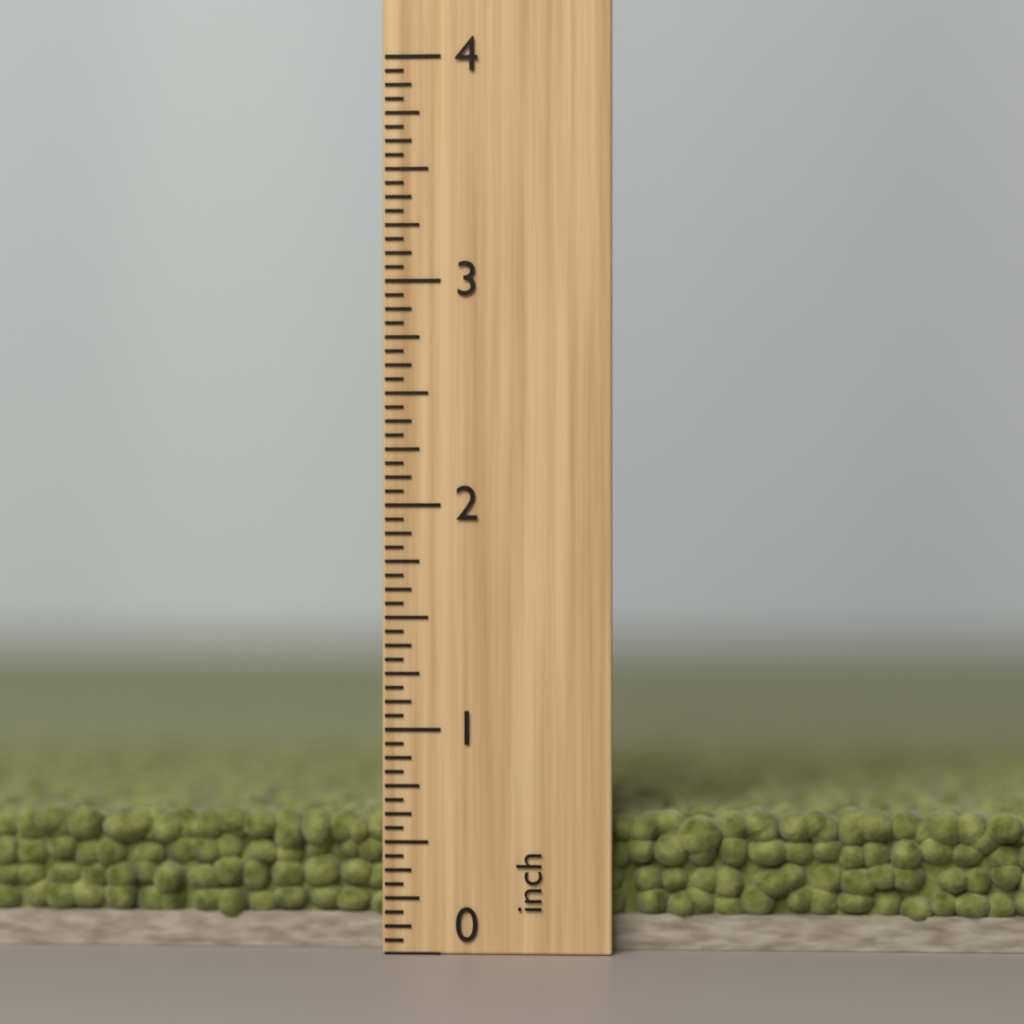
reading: 0.6250 inch
